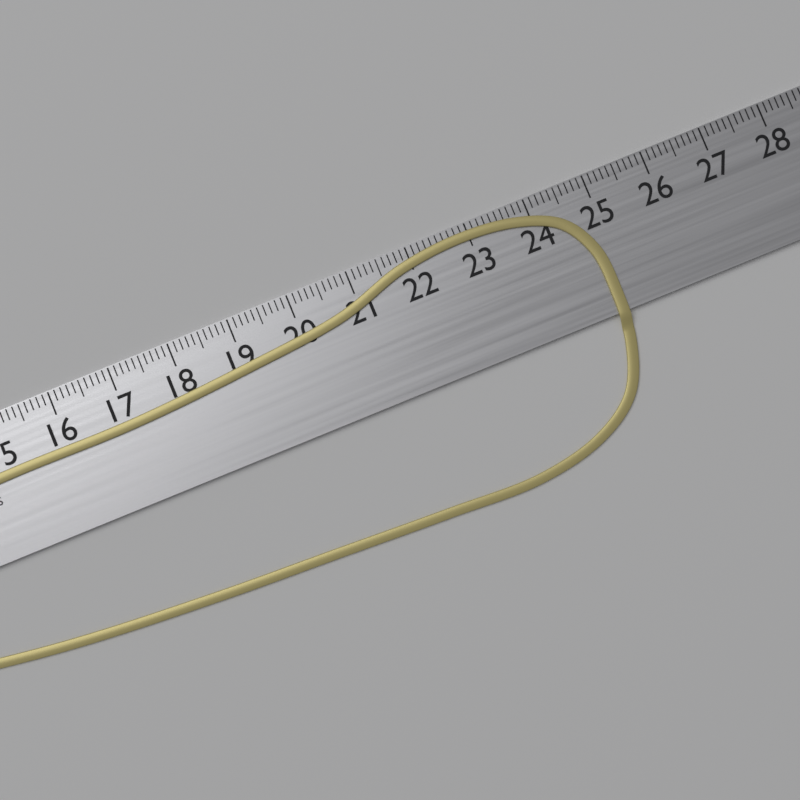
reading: 24.9 cm
